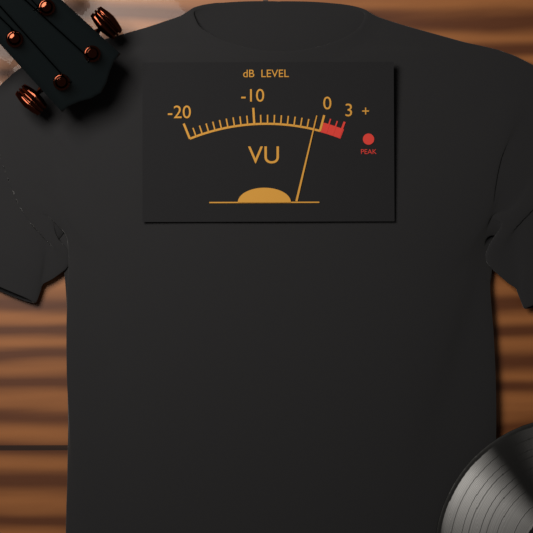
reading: -1 dB
